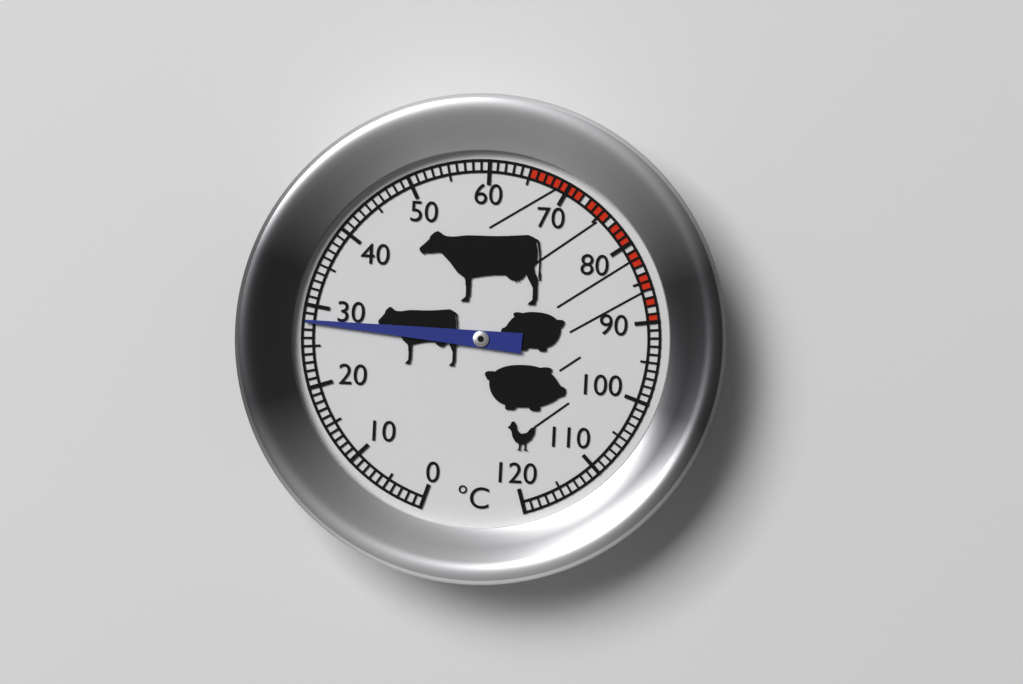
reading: 28 °C
